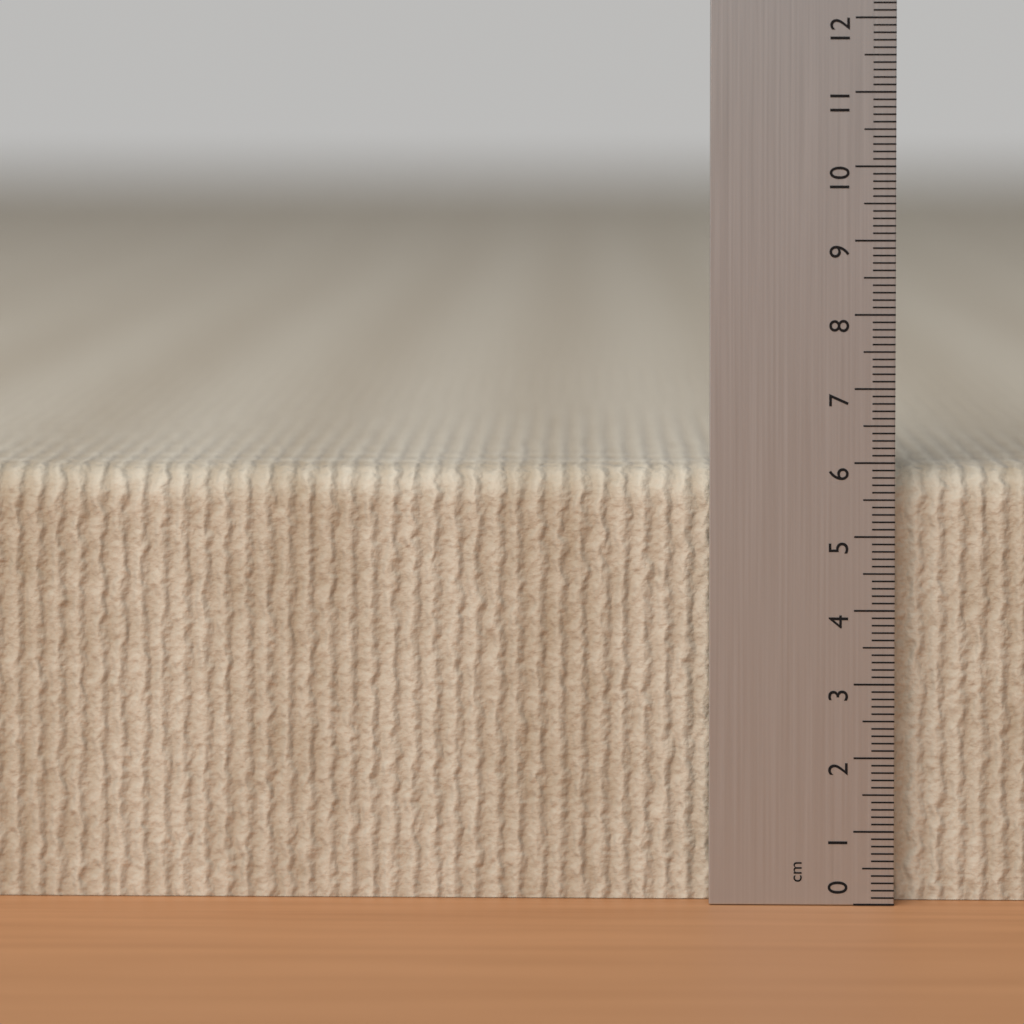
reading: 5.9 cm
